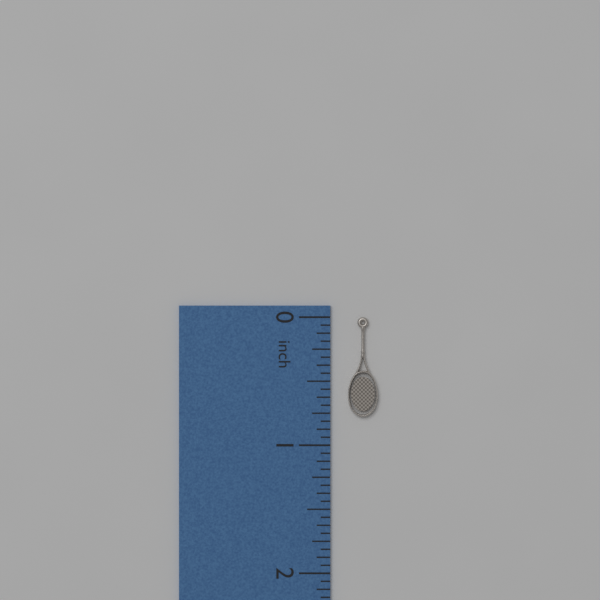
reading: 0.7800 inch
